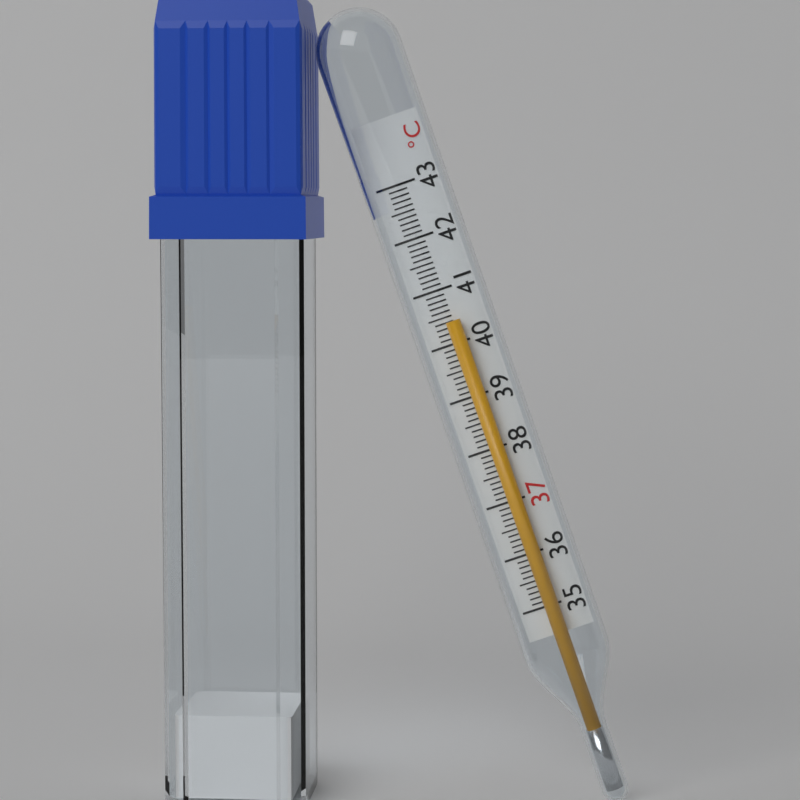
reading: 40.4 °C
